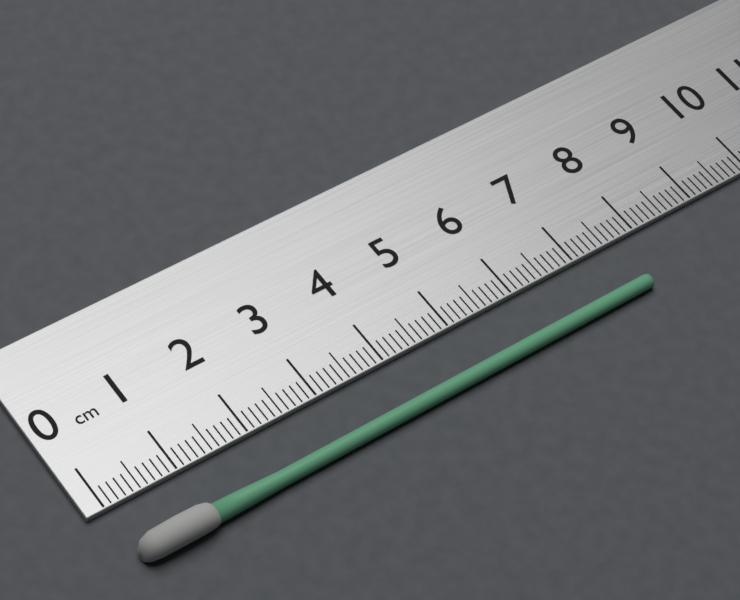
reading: 7.7 cm
